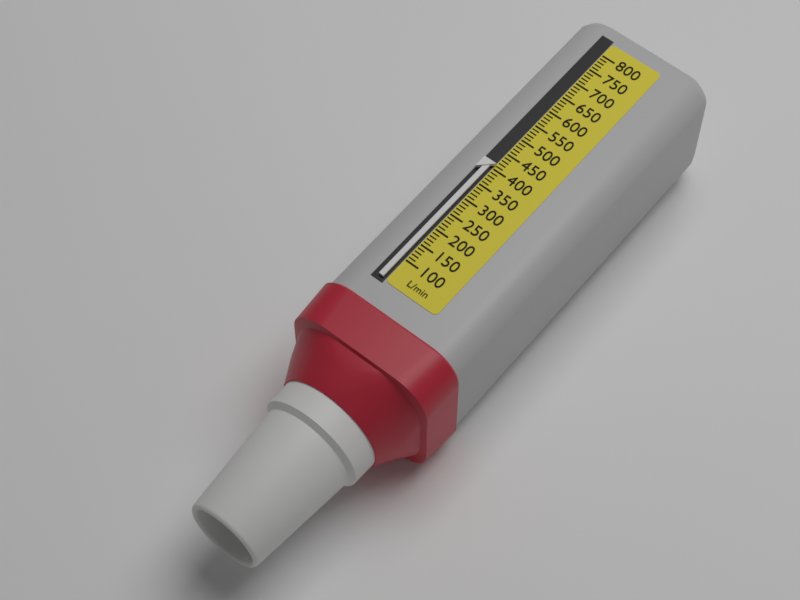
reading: 410 L/min
